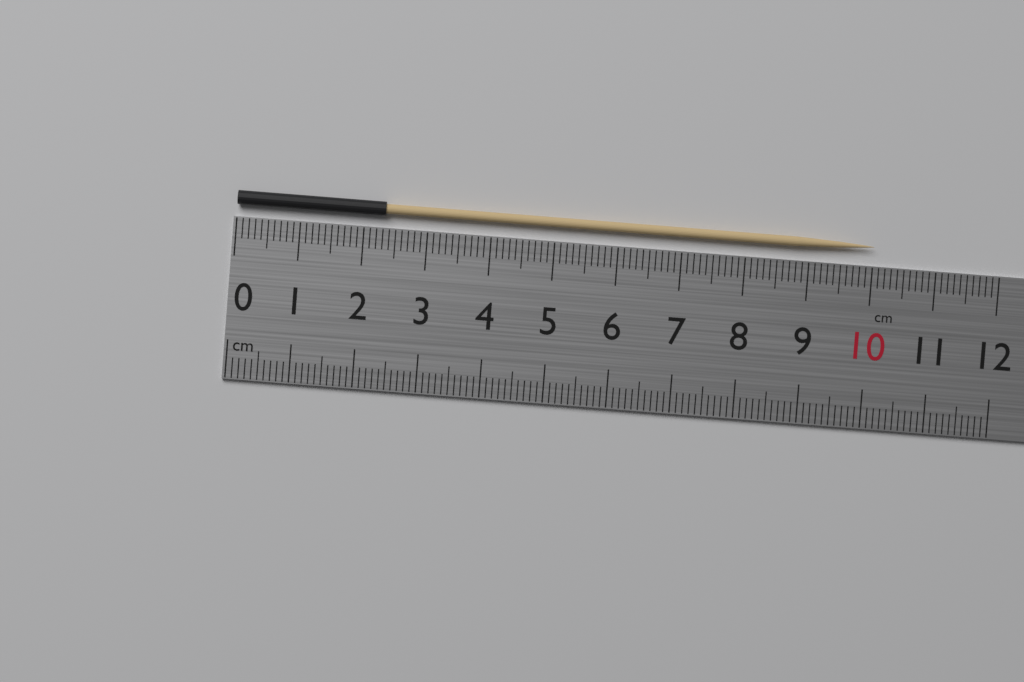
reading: 10.0 cm
